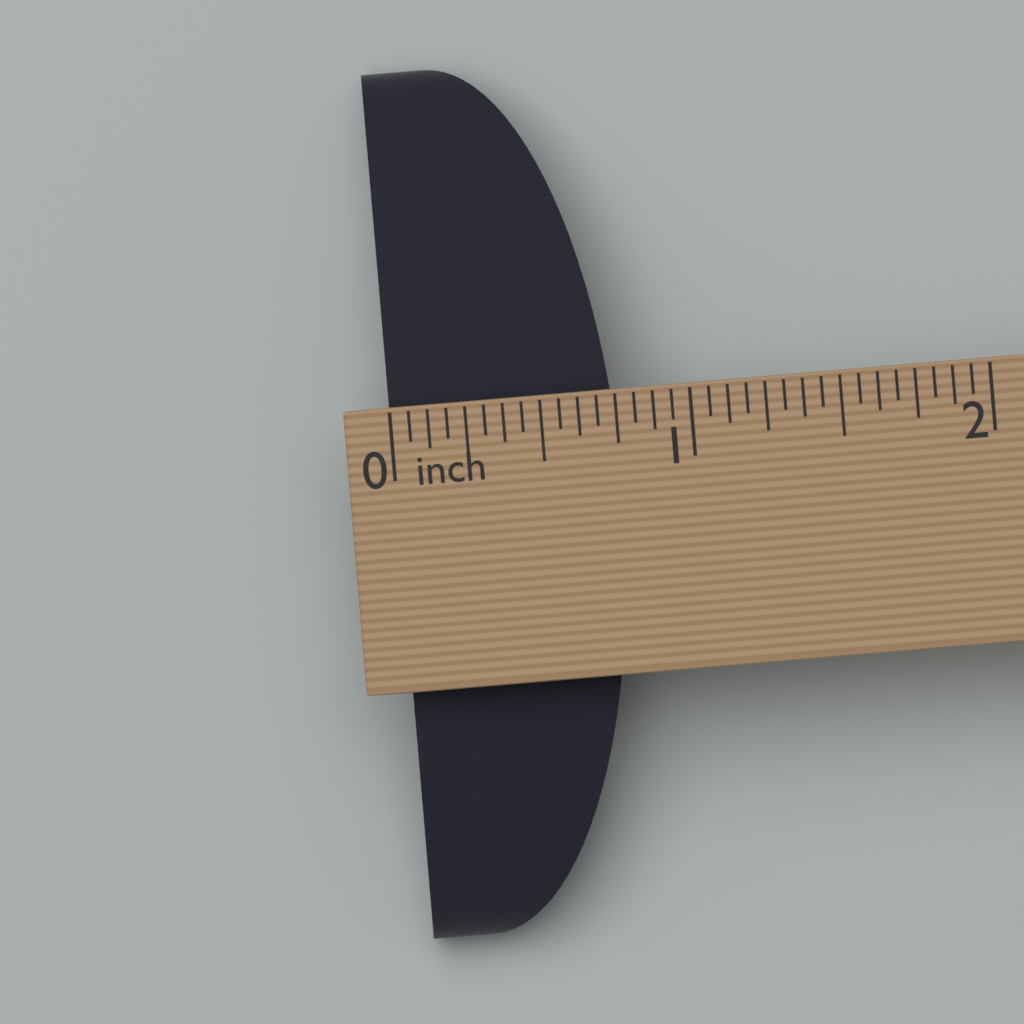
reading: 0.7500 in
